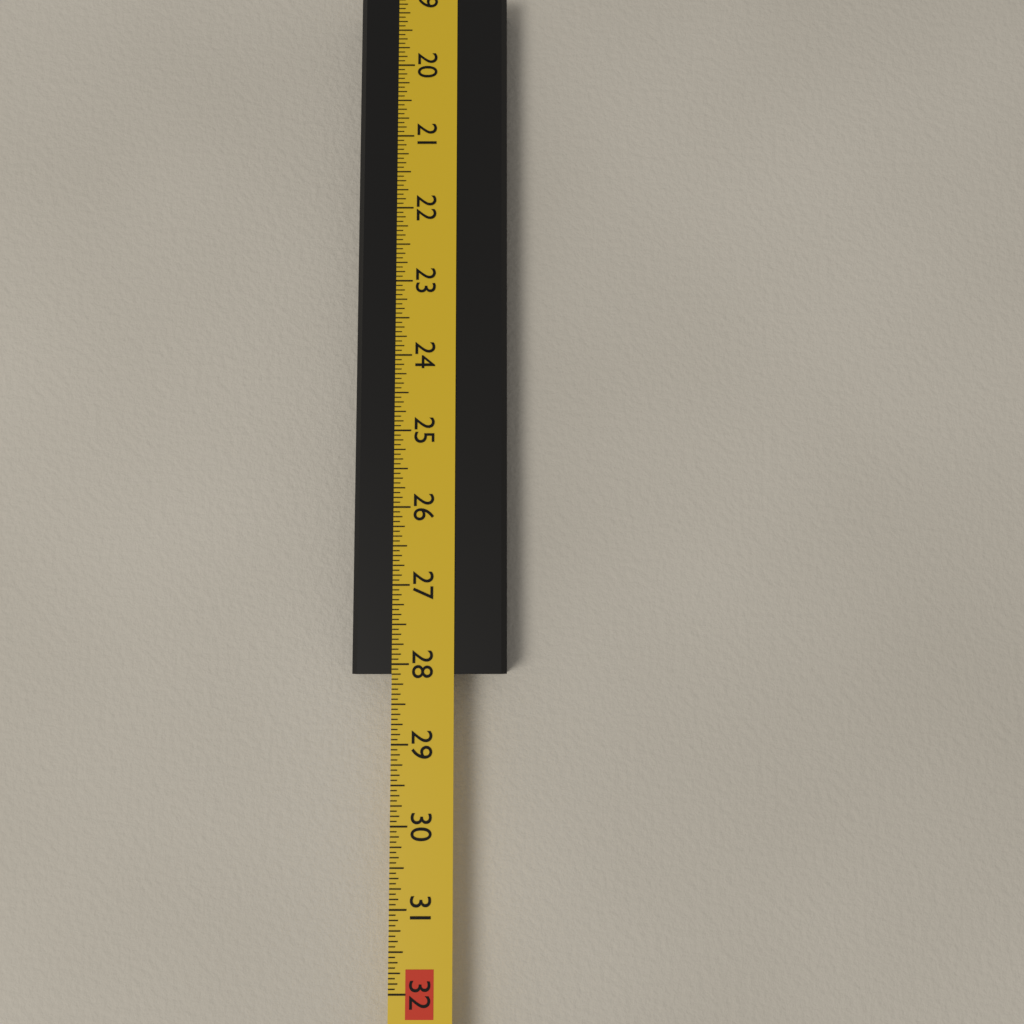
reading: 28.1250 in
